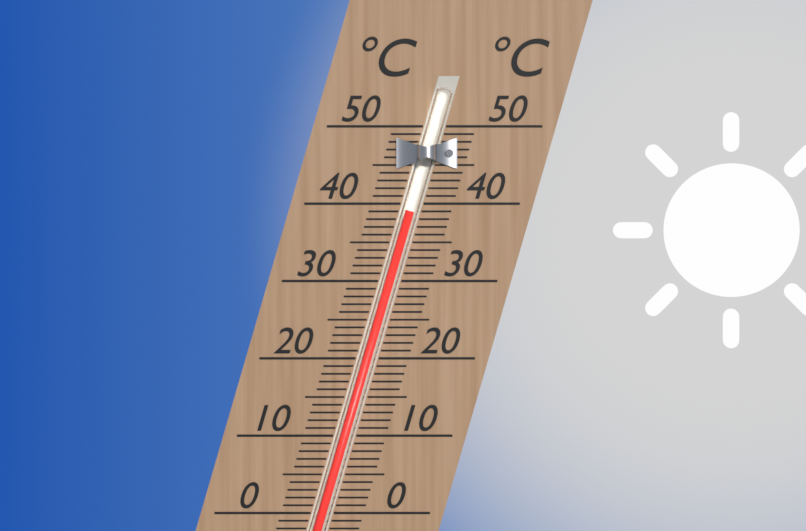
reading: 39 °C
